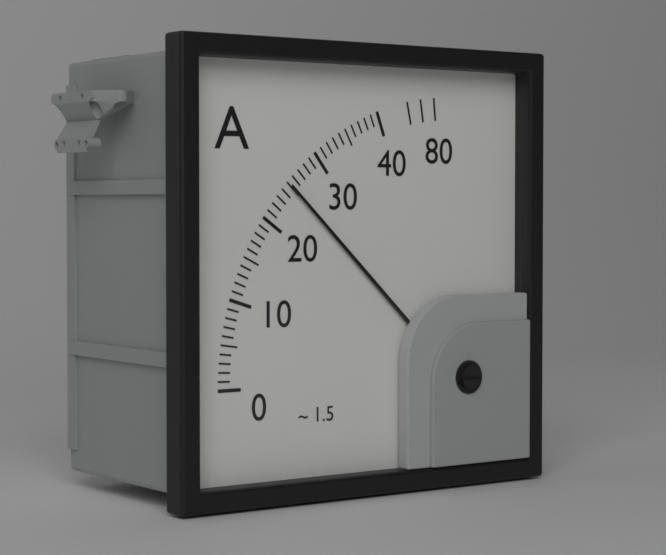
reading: 25 A
